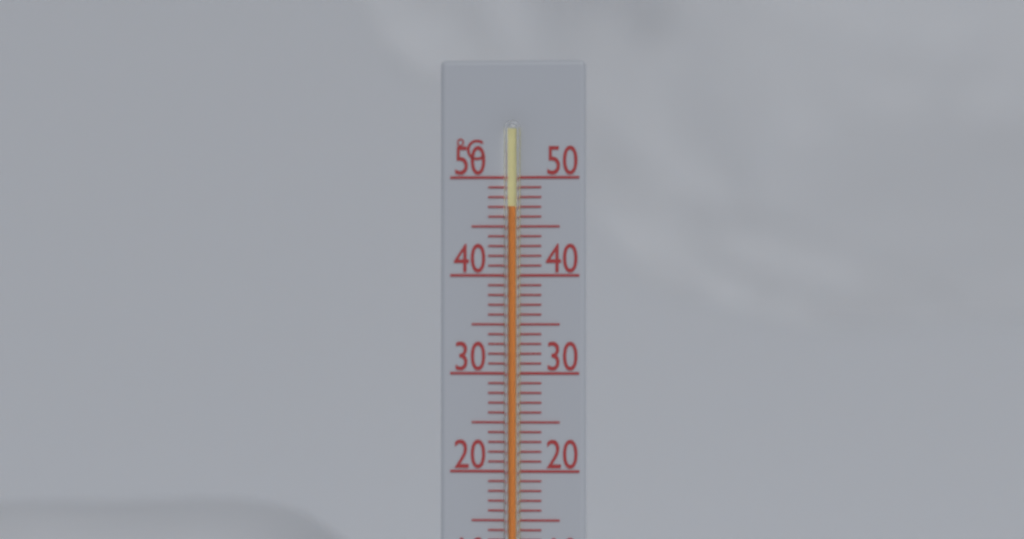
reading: 47 °C
